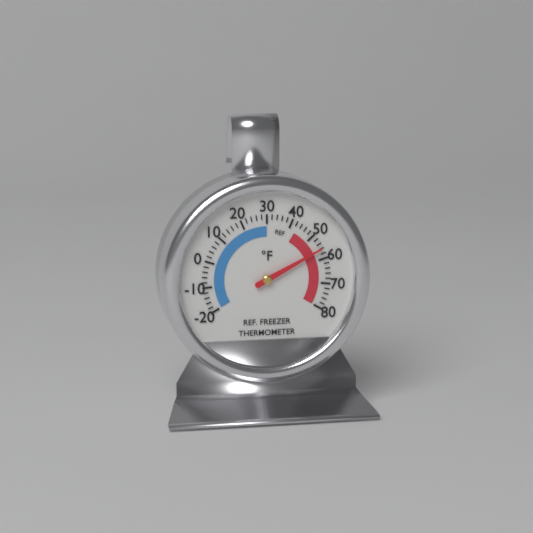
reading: 56 °F
